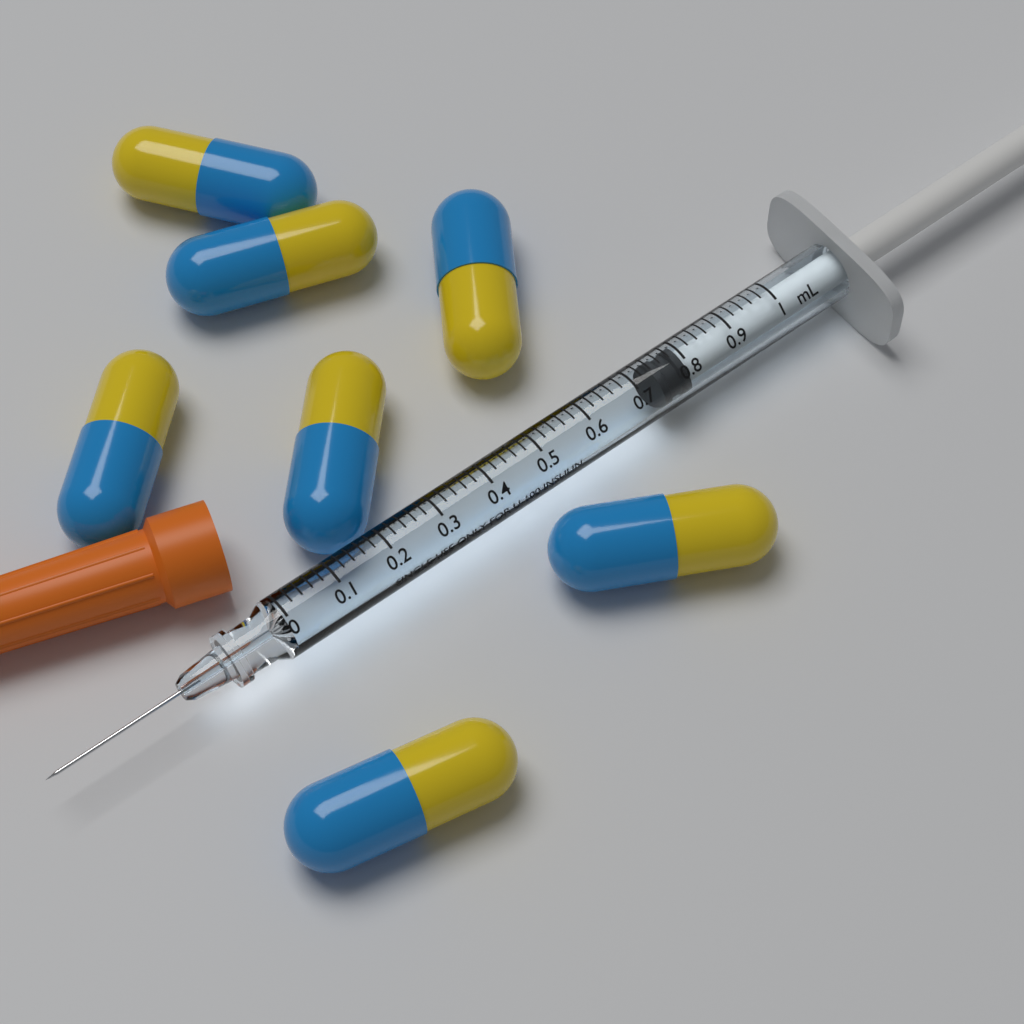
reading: 0.74 mL
